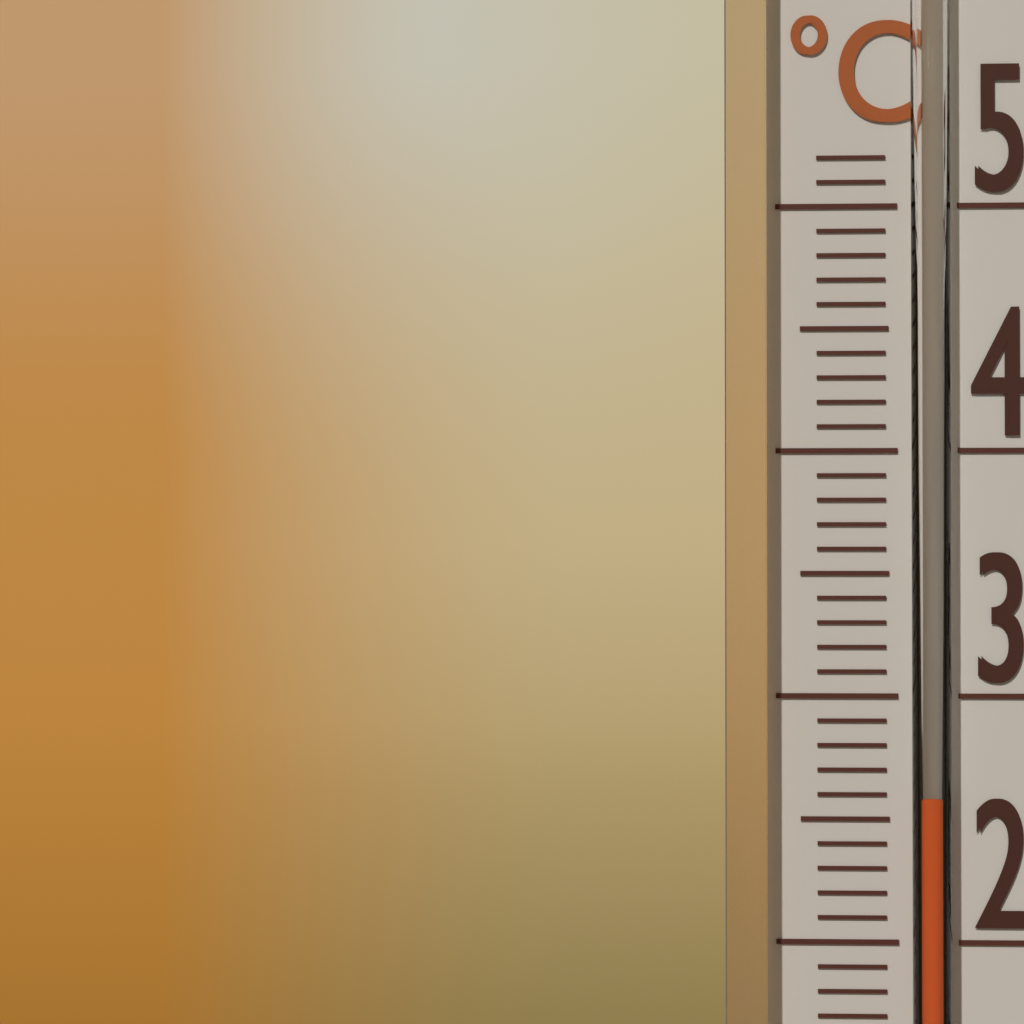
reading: 26 °C
